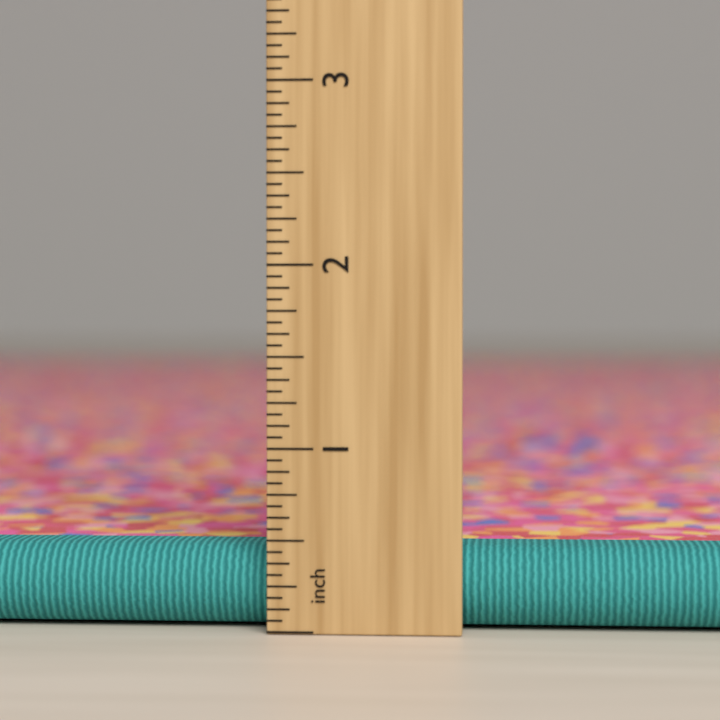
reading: 0.5625 inch
